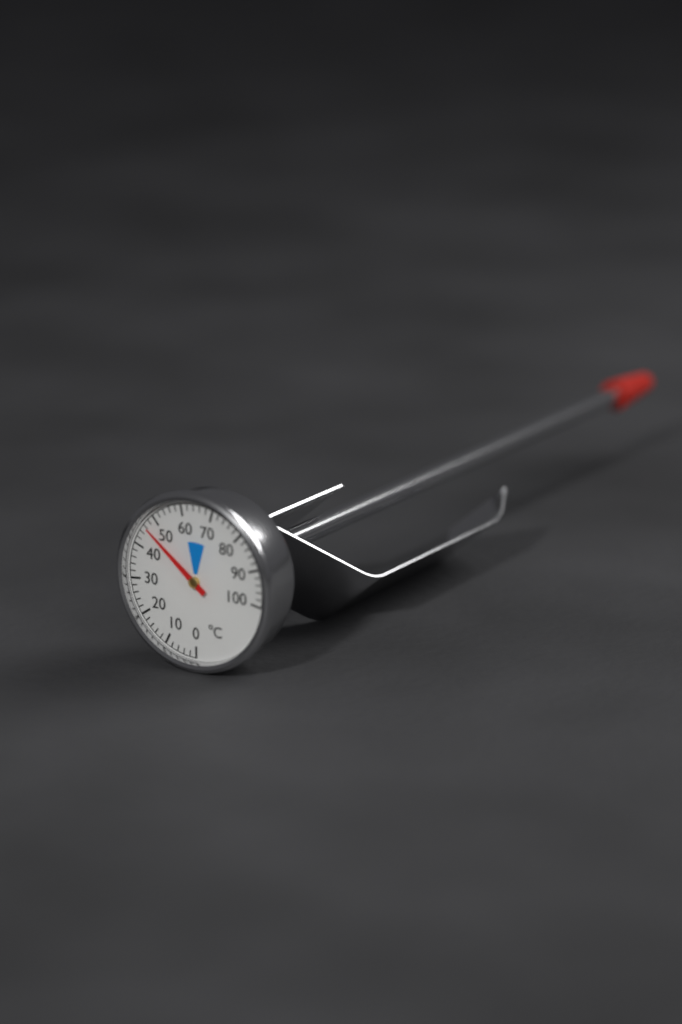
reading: 46 °C
